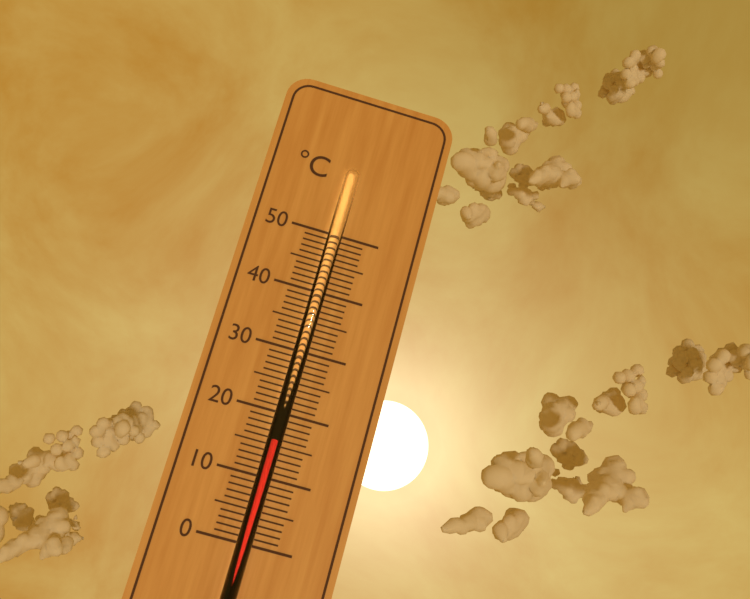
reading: 16 °C
